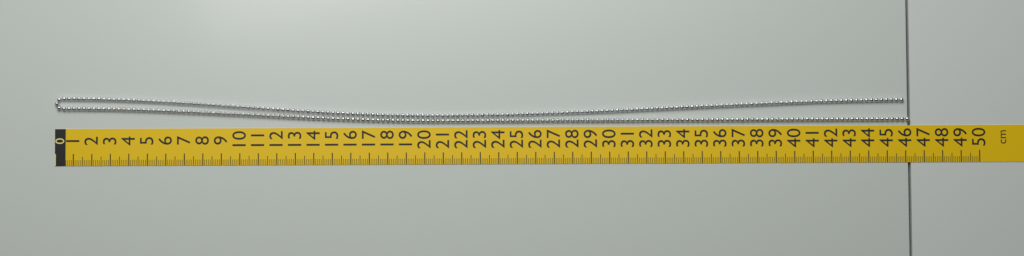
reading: 46.2 cm
